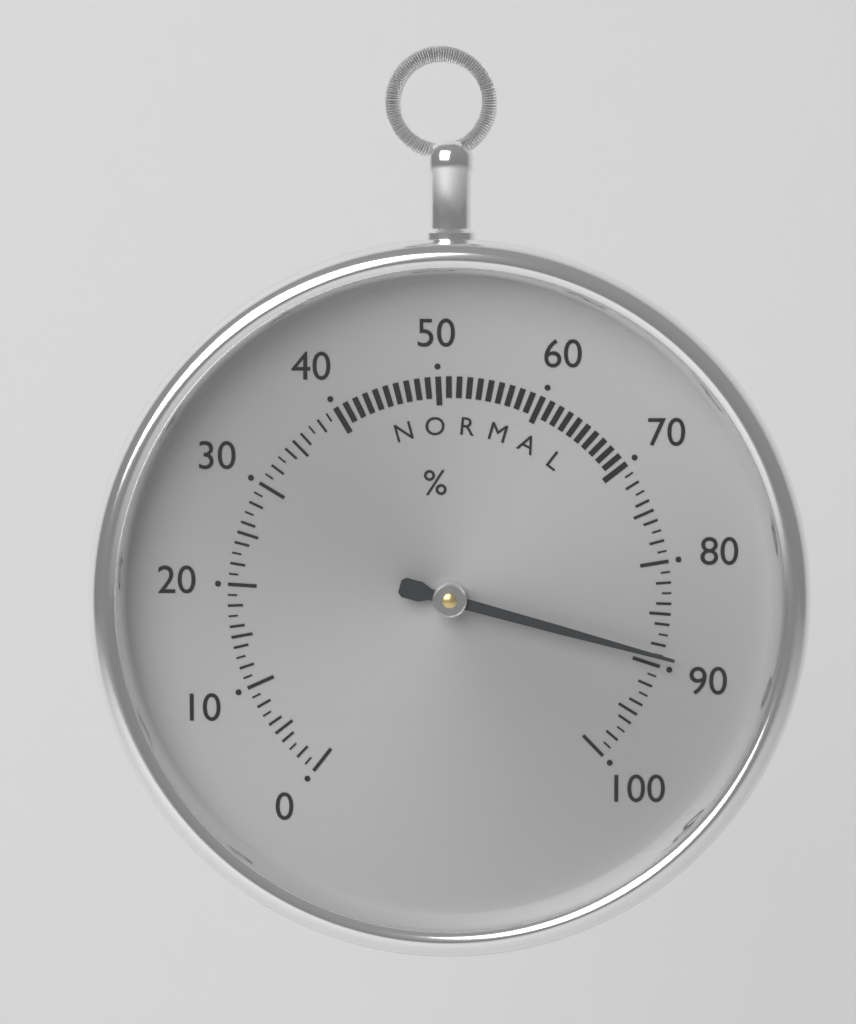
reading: 89 %
